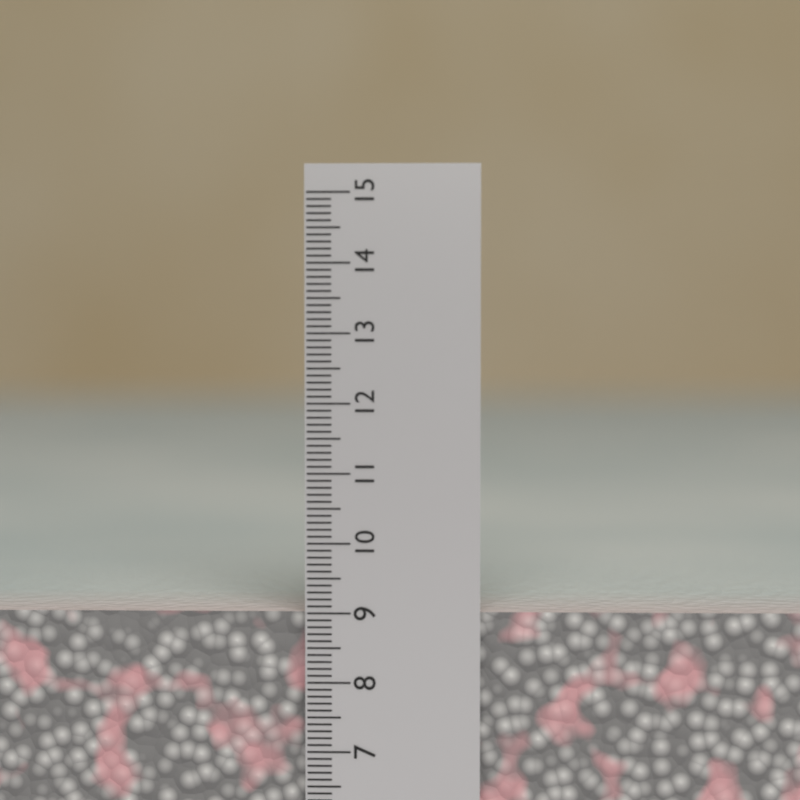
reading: 9.0 cm
